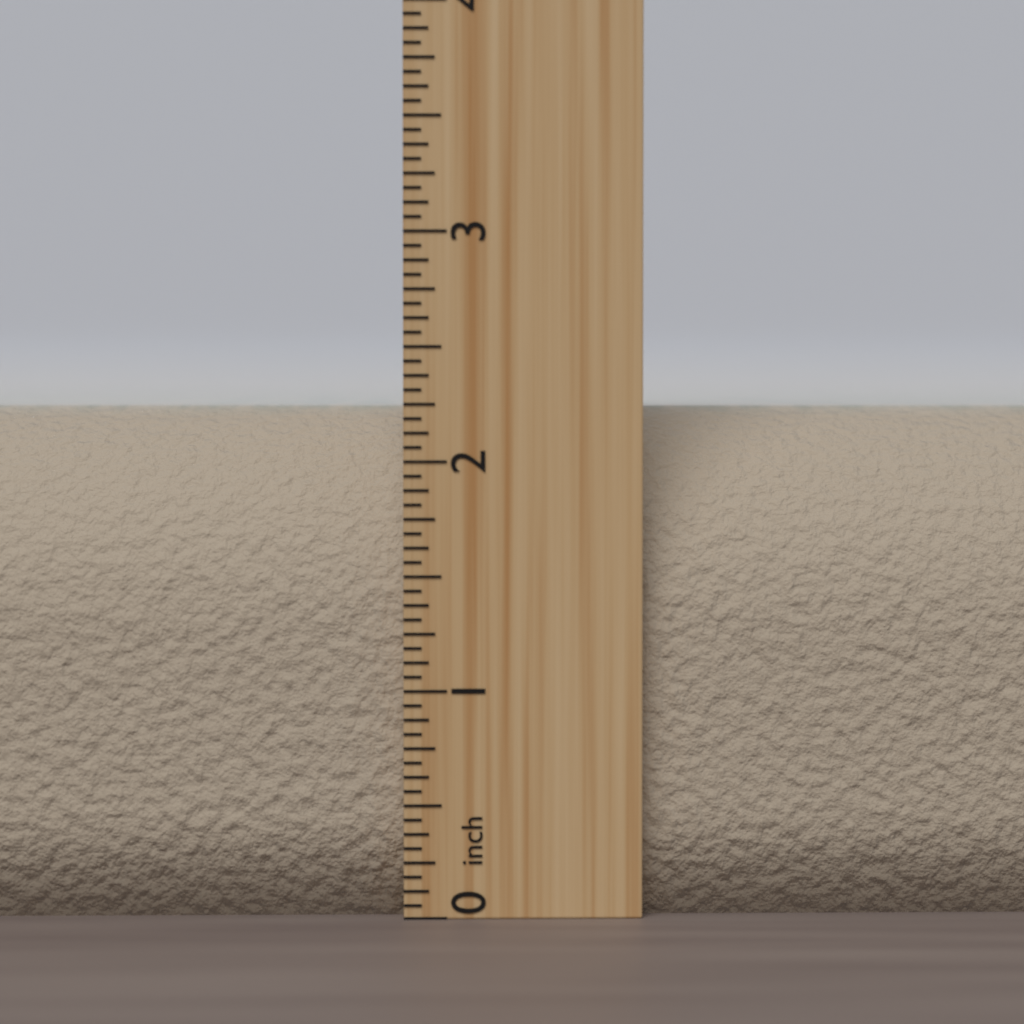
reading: 2.2500 inch
